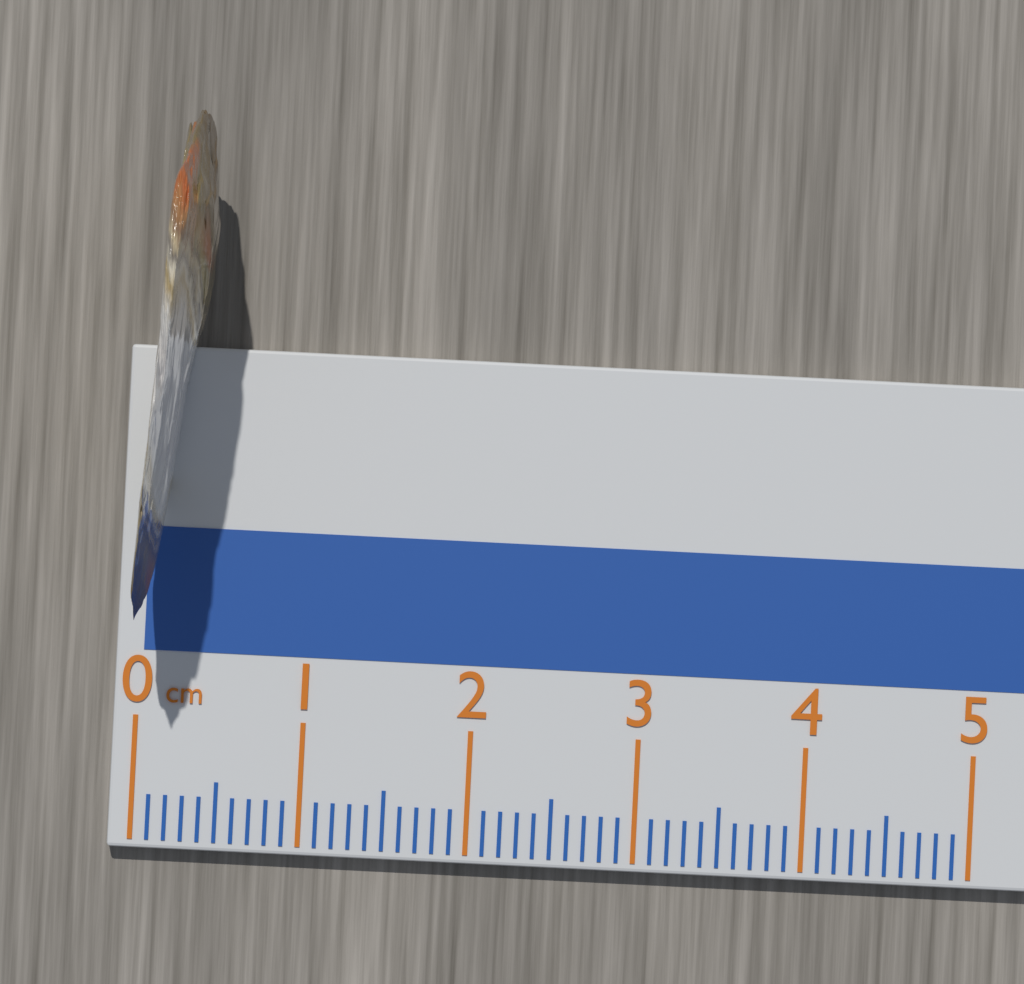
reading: 0.4 cm
